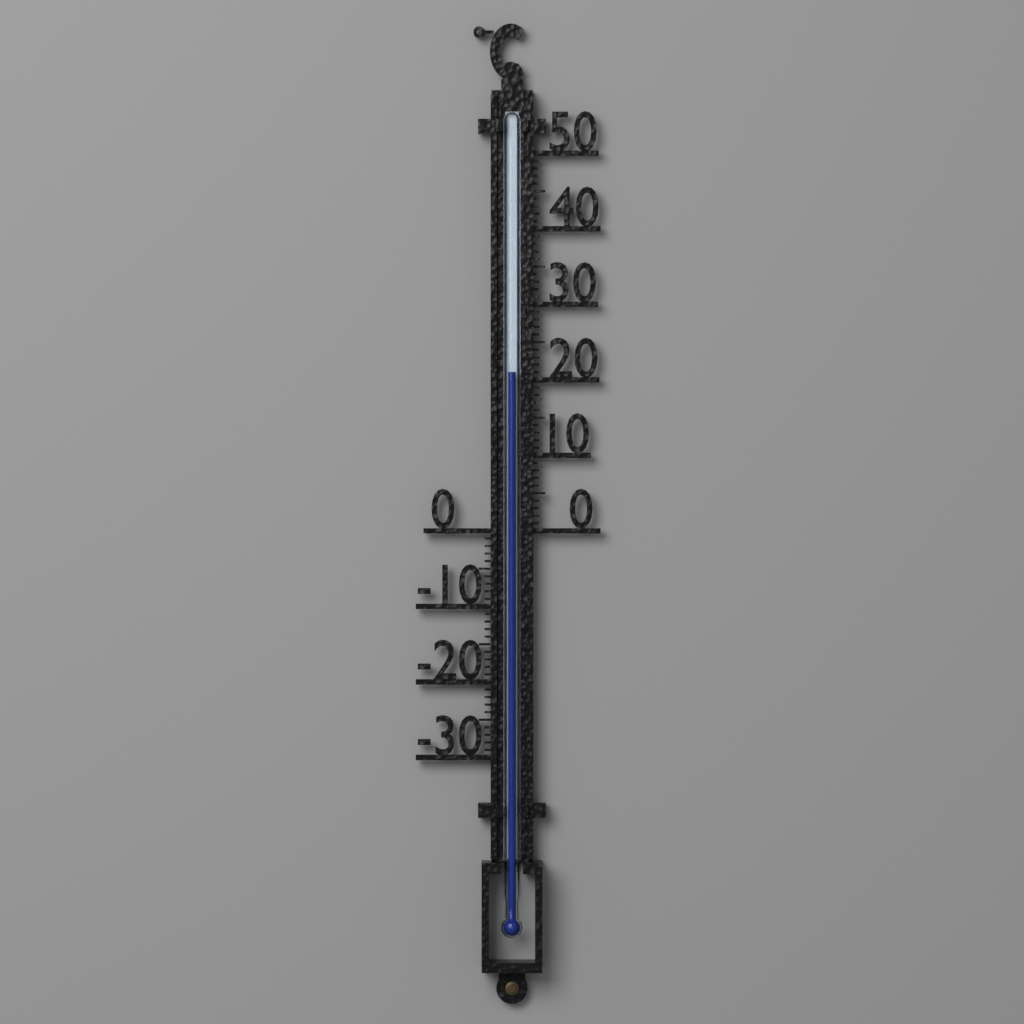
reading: 21 °C
